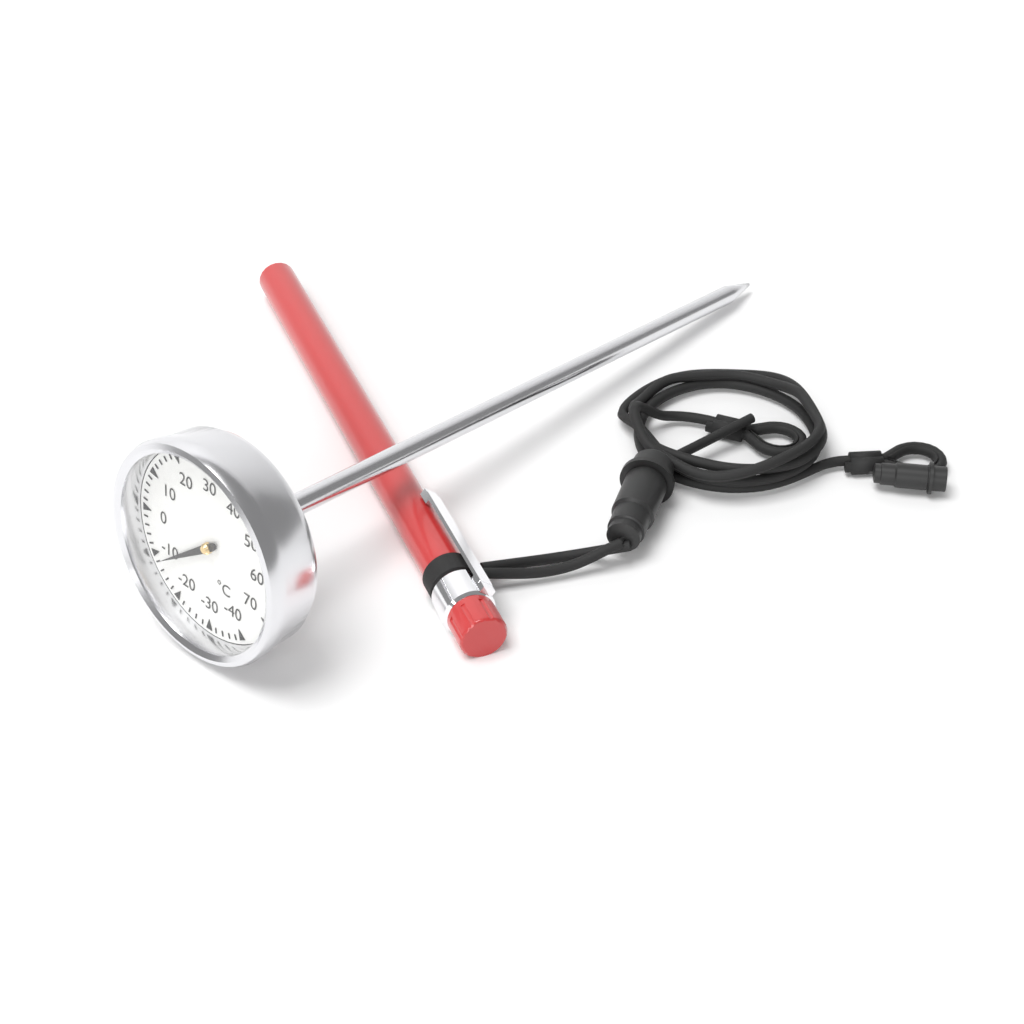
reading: -12 °C
